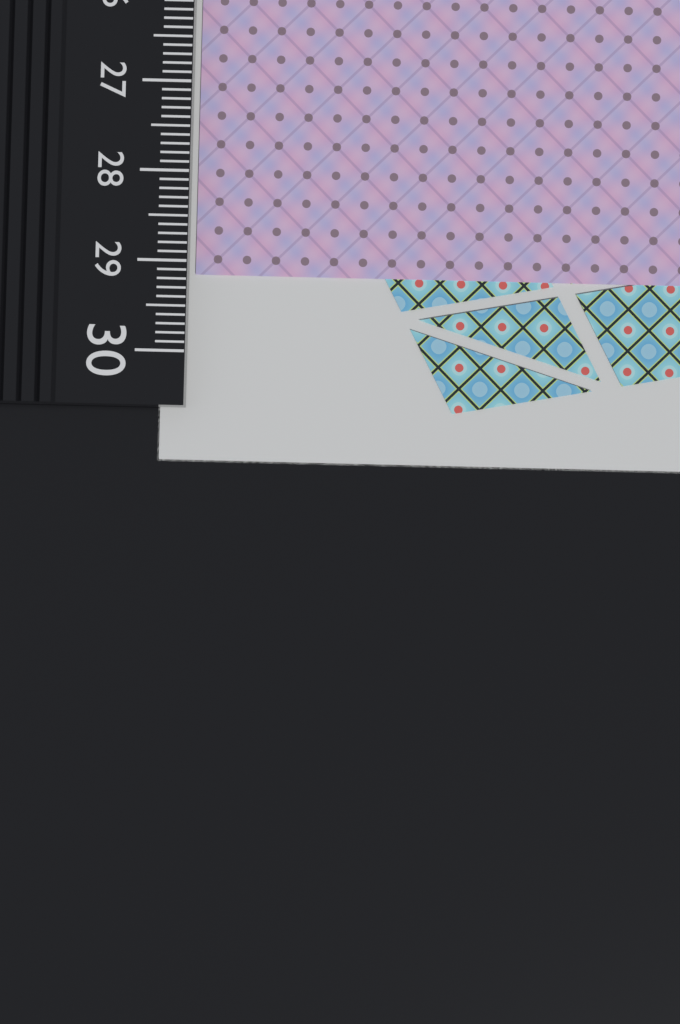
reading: 29.1 cm
